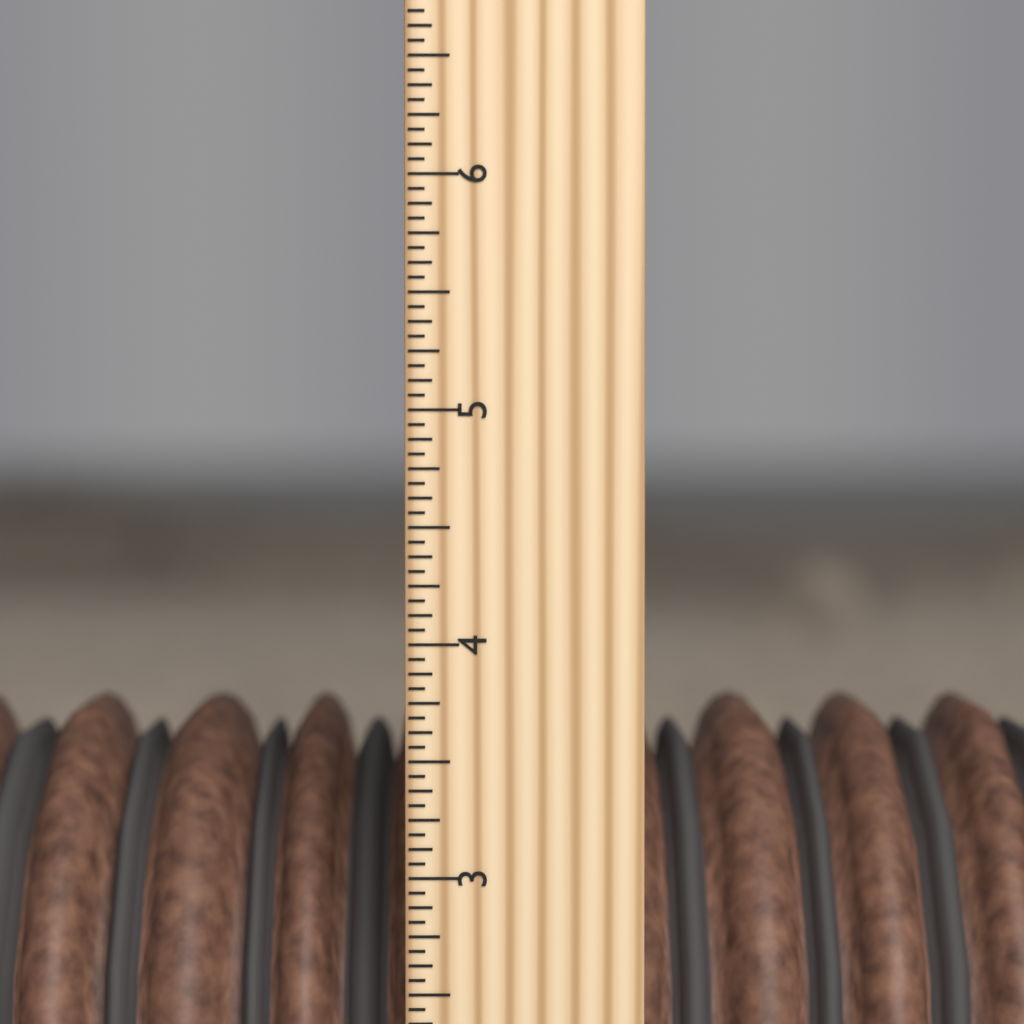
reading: 3.6250 inch
